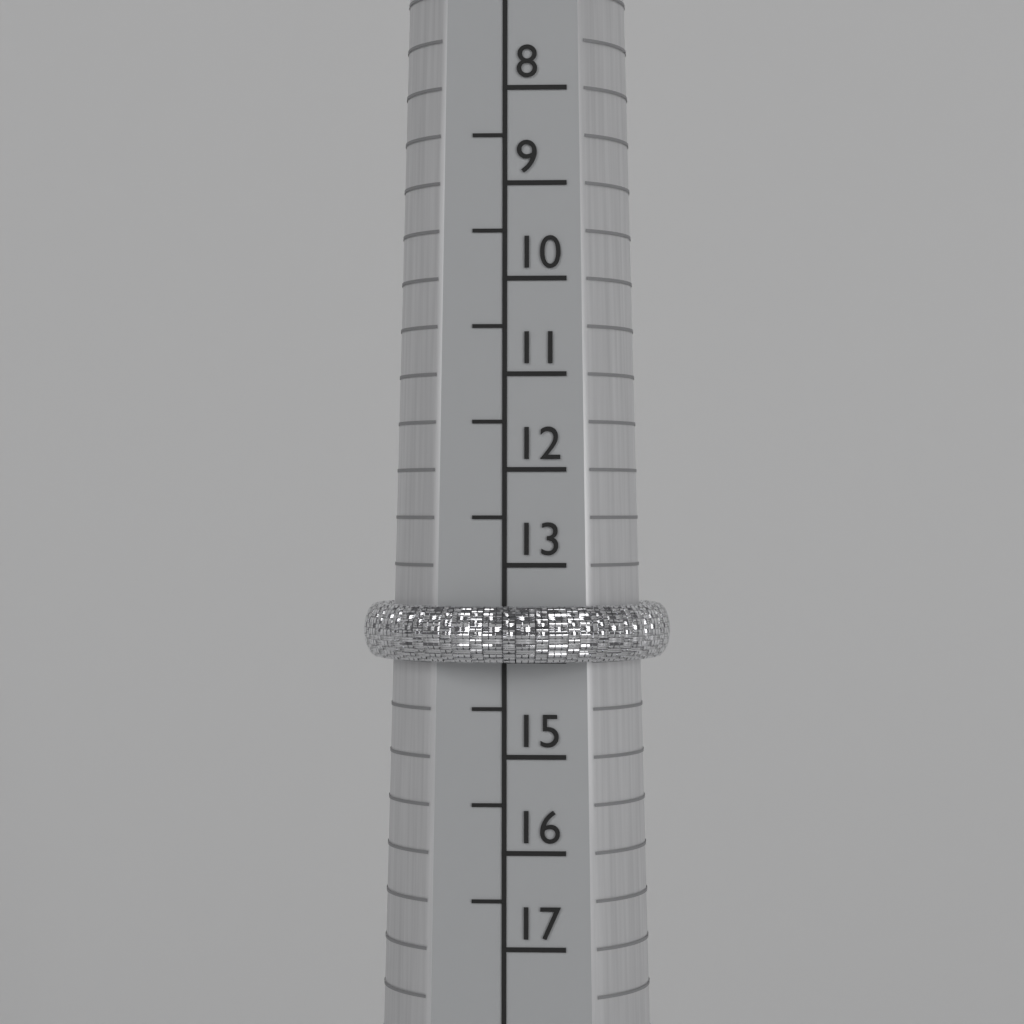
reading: 14.0 (no unit)
